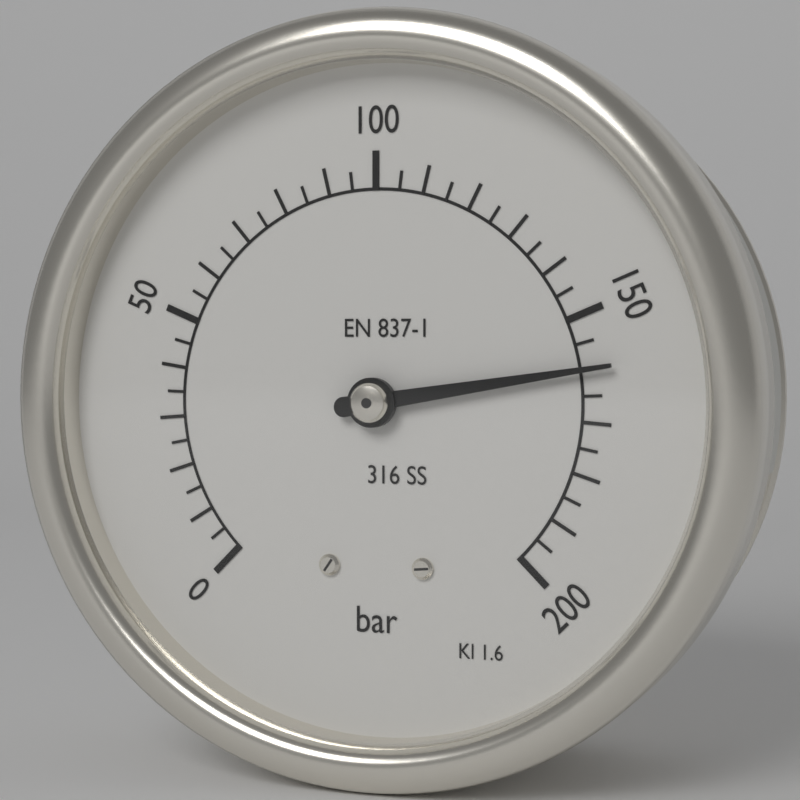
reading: 160 bar
